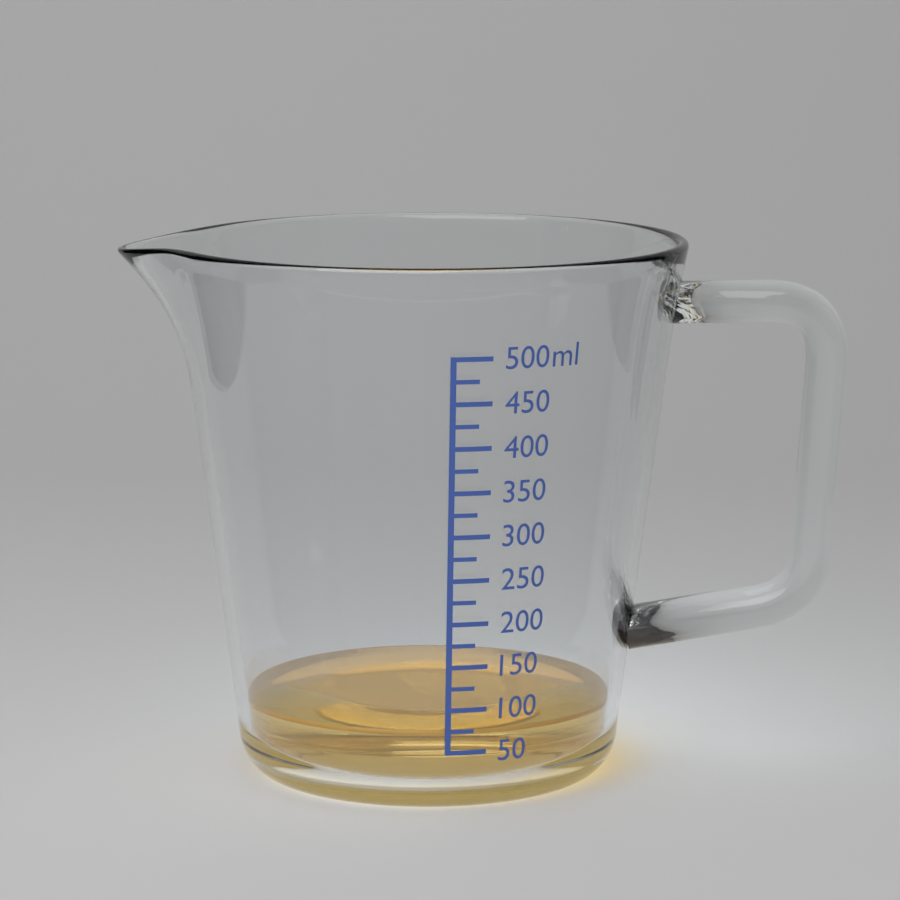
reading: 75 ml
